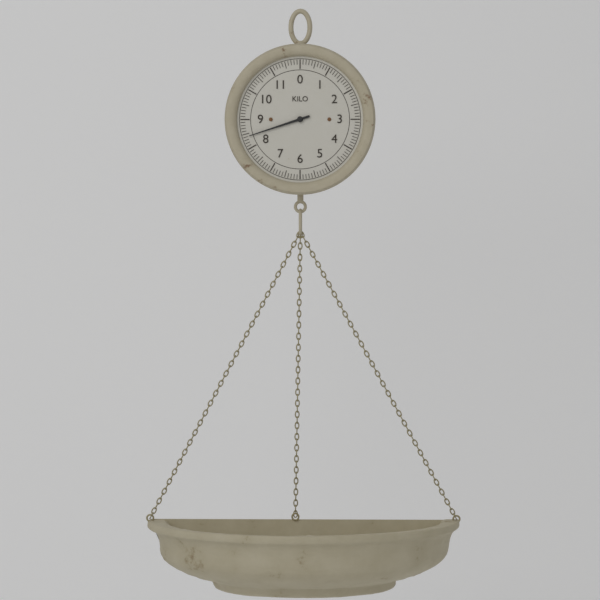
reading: 8.4 kg
